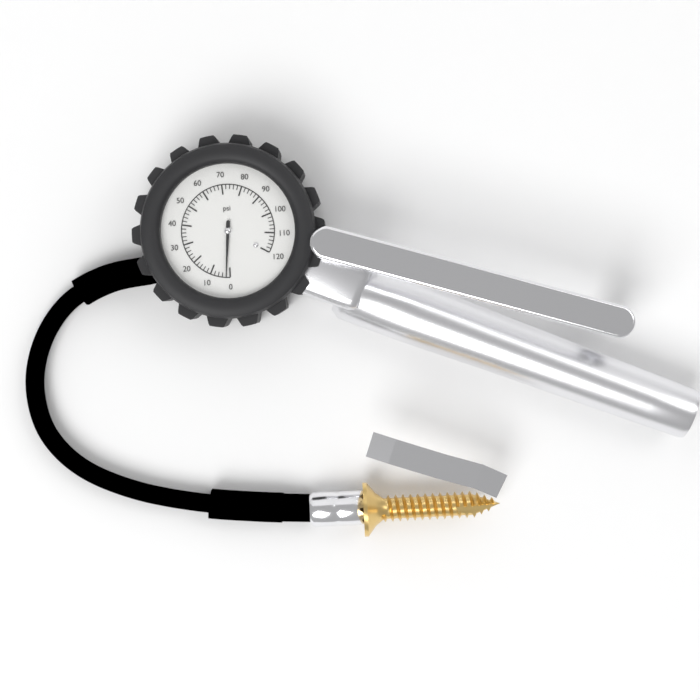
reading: 2 psi
